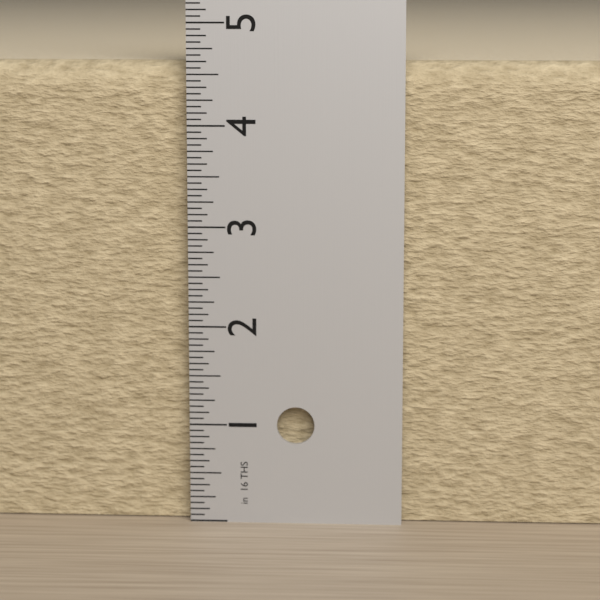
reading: 4.6250 in
